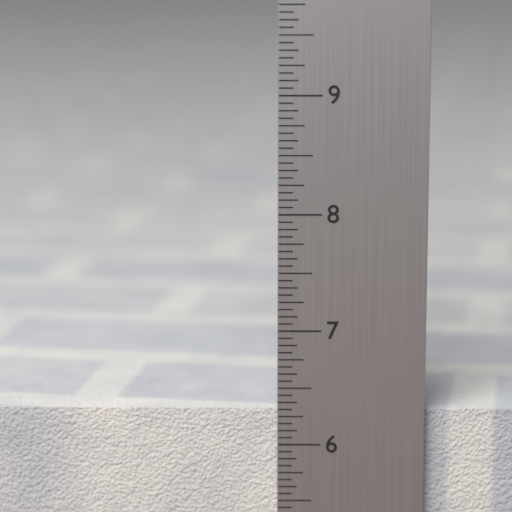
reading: 6.3125 in
